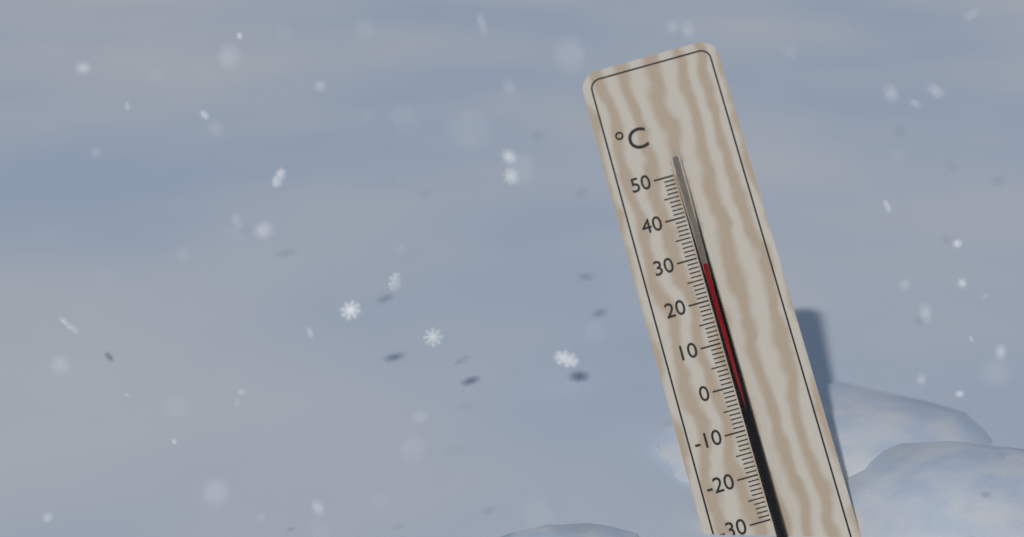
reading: 28 °C
